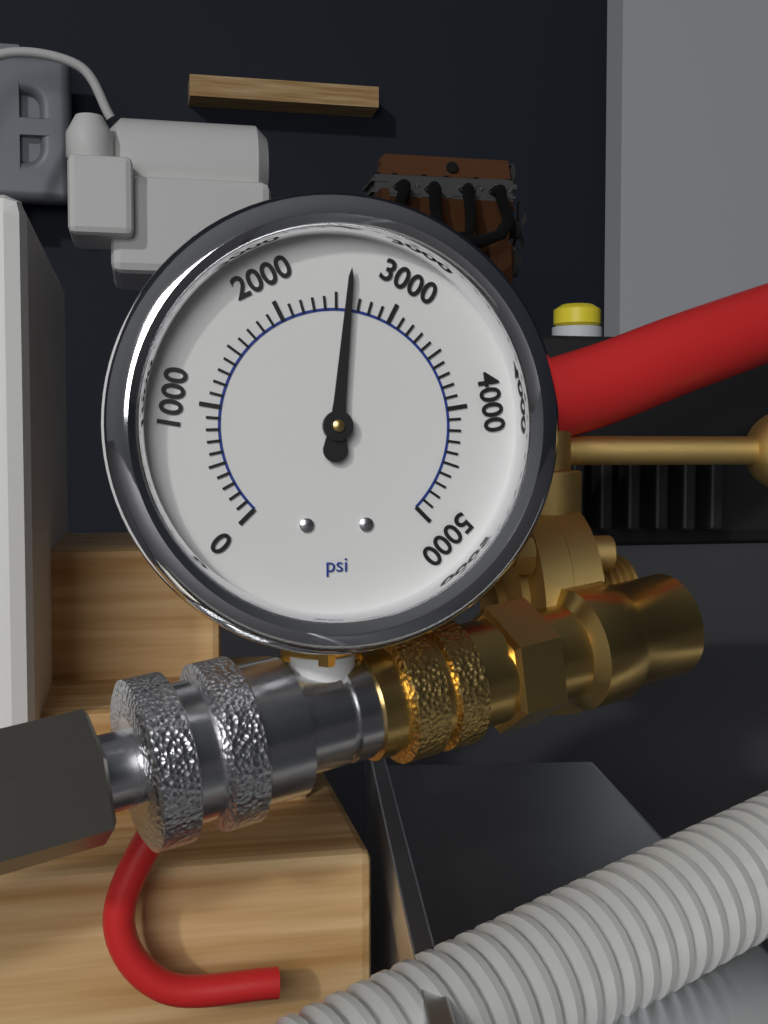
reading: 2600 psi
